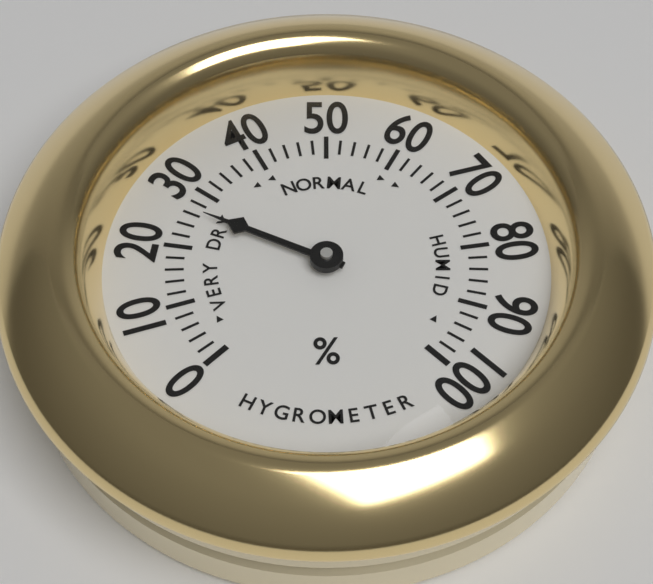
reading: 26 %
